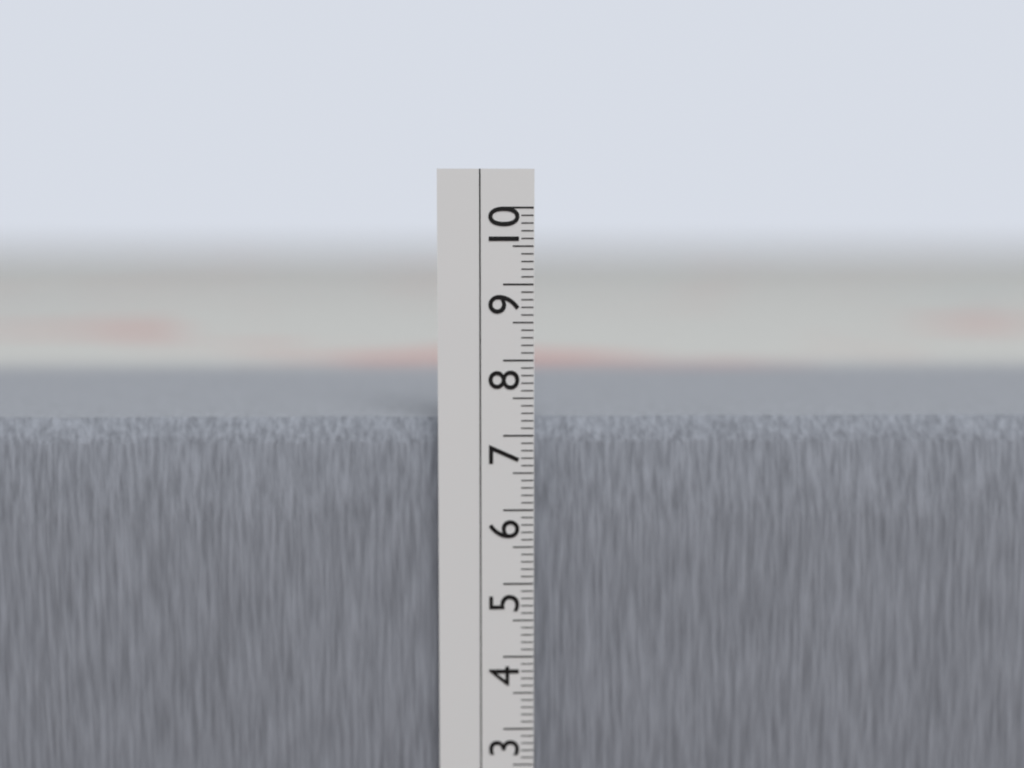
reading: 7.2 cm
